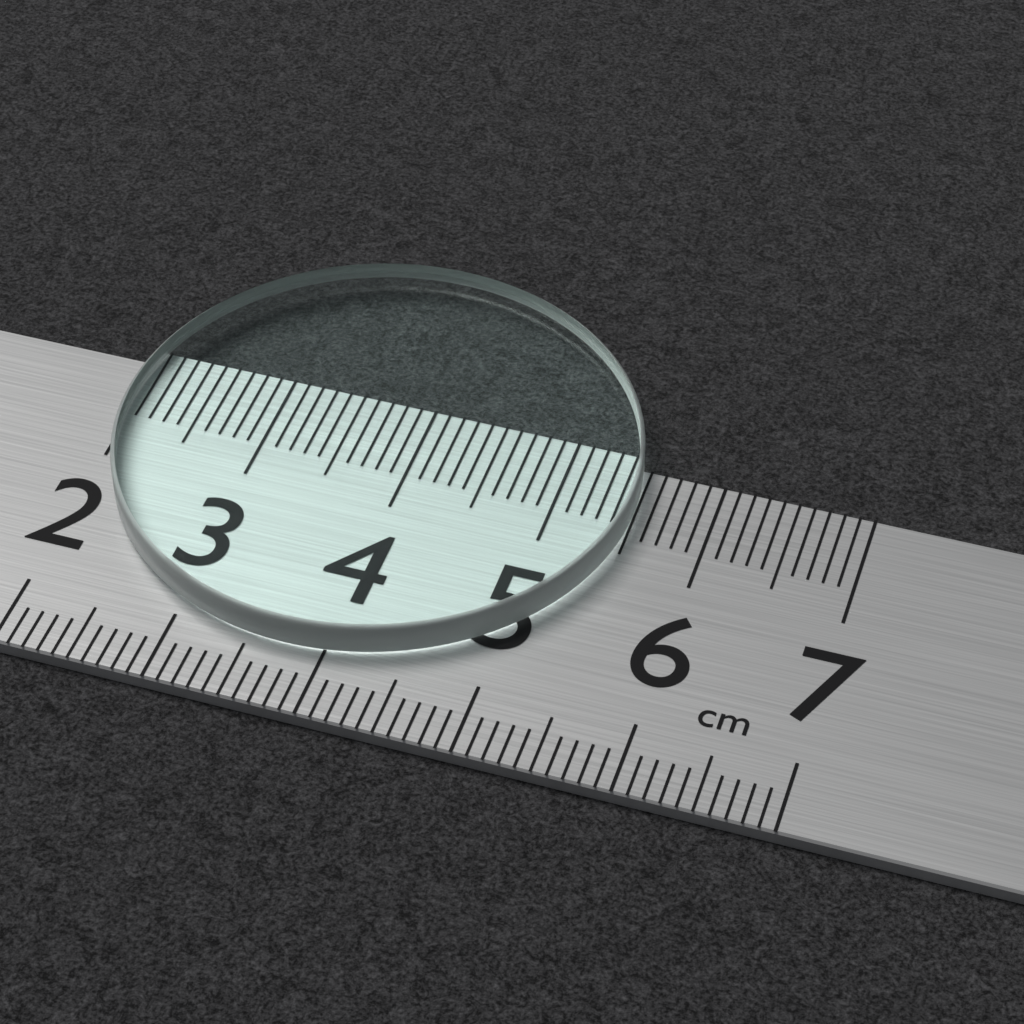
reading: 5.5 cm
